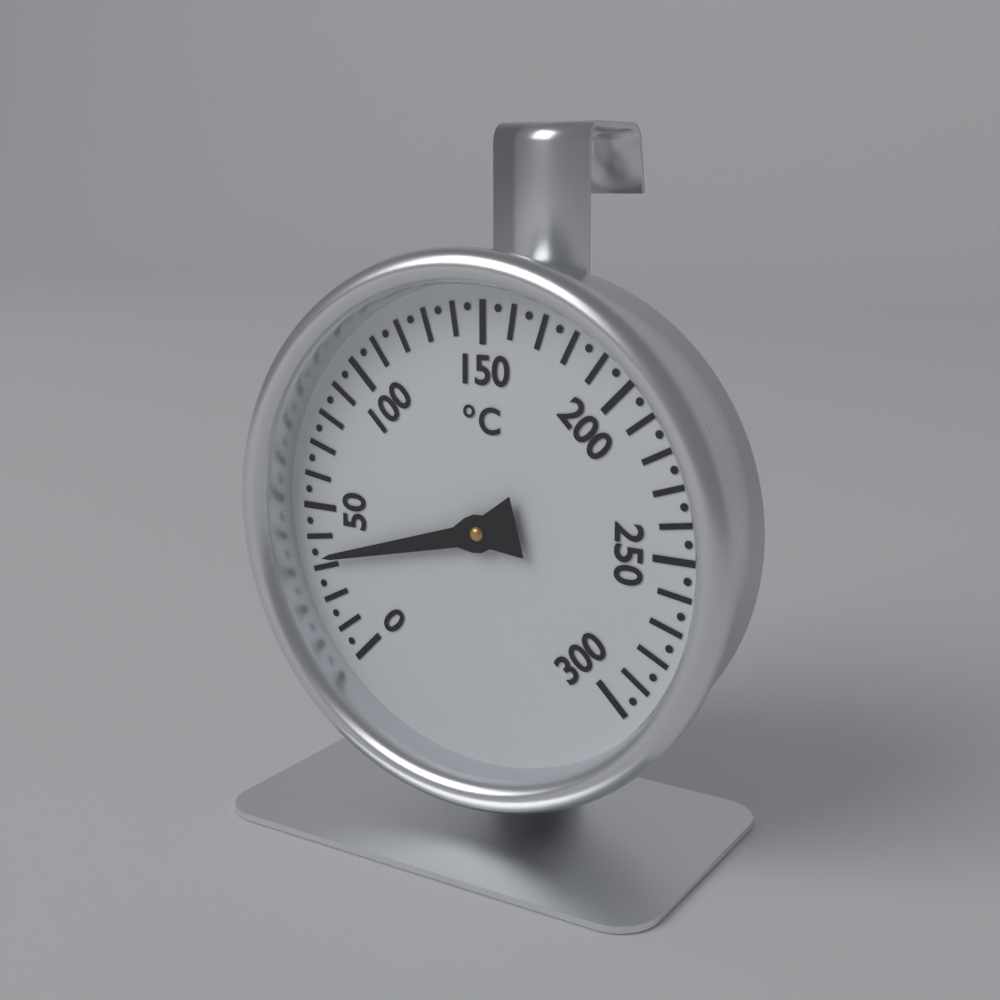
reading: 33 °C
